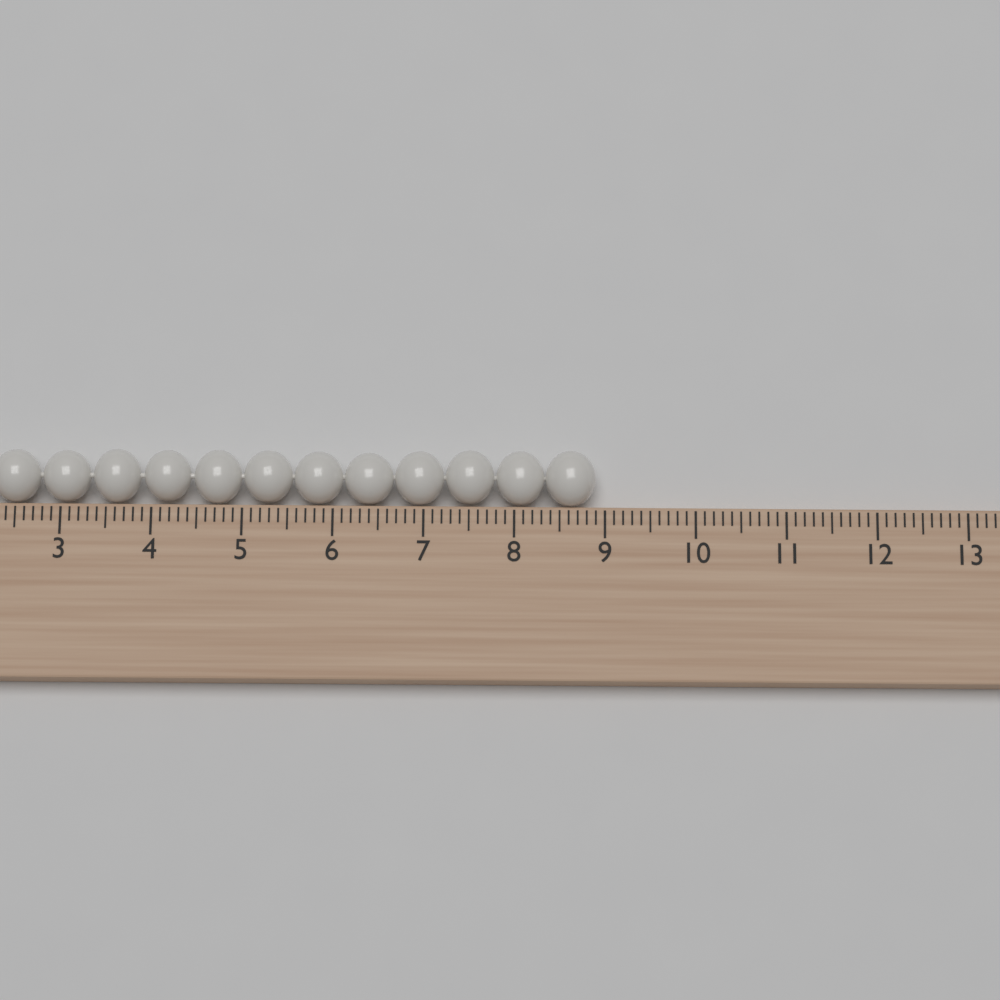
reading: 8.9 cm
